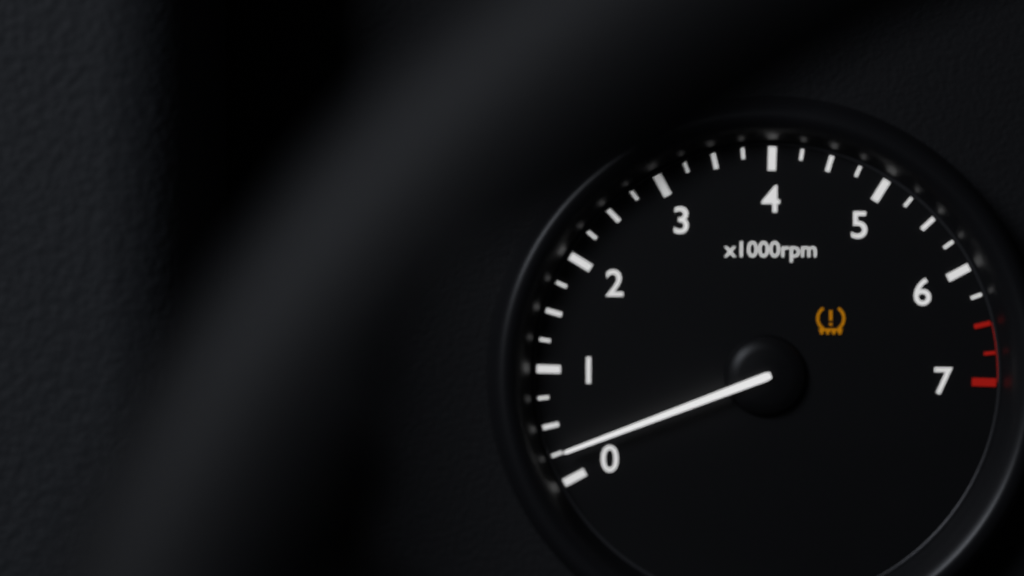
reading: 250 rpm
